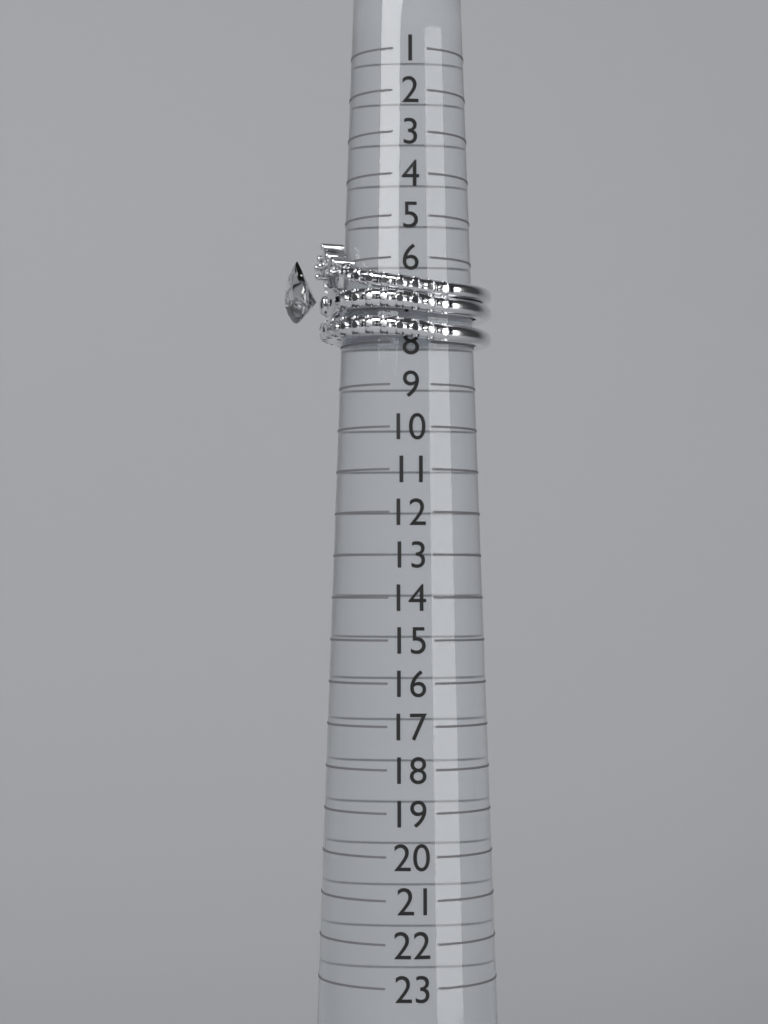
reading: 8 (no unit)
